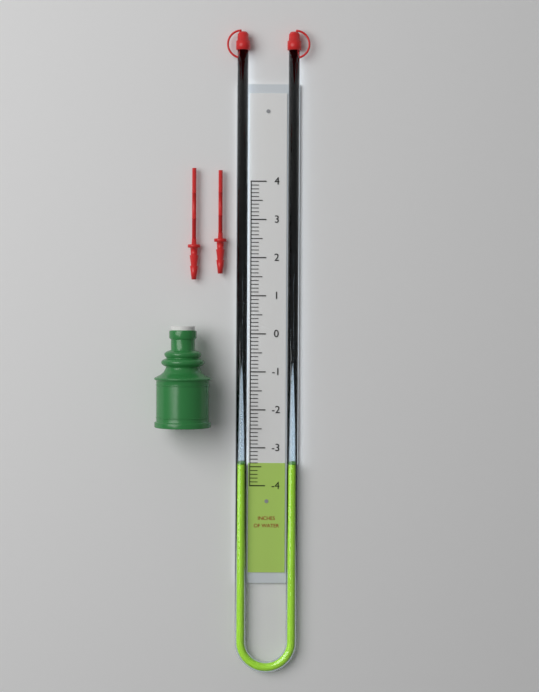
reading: -3.4 in
